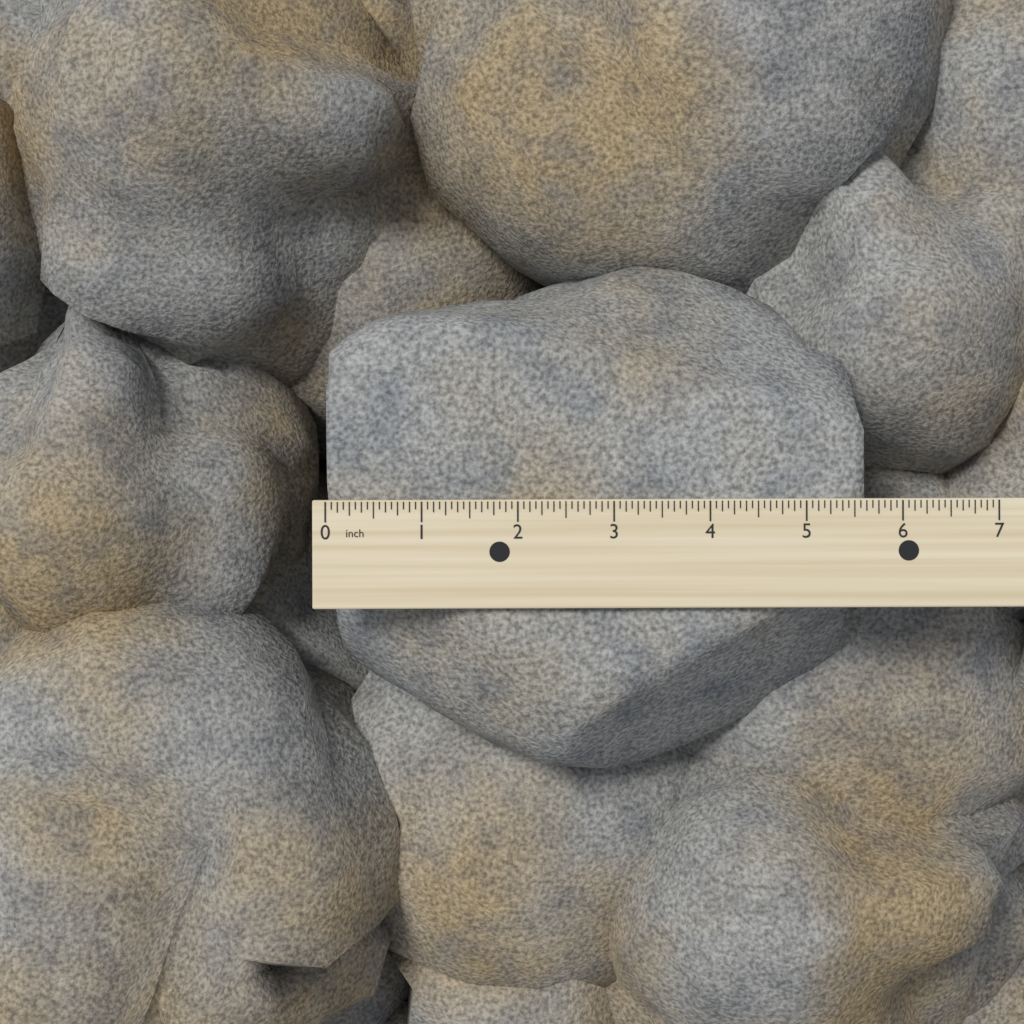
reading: 5.6250 inch
